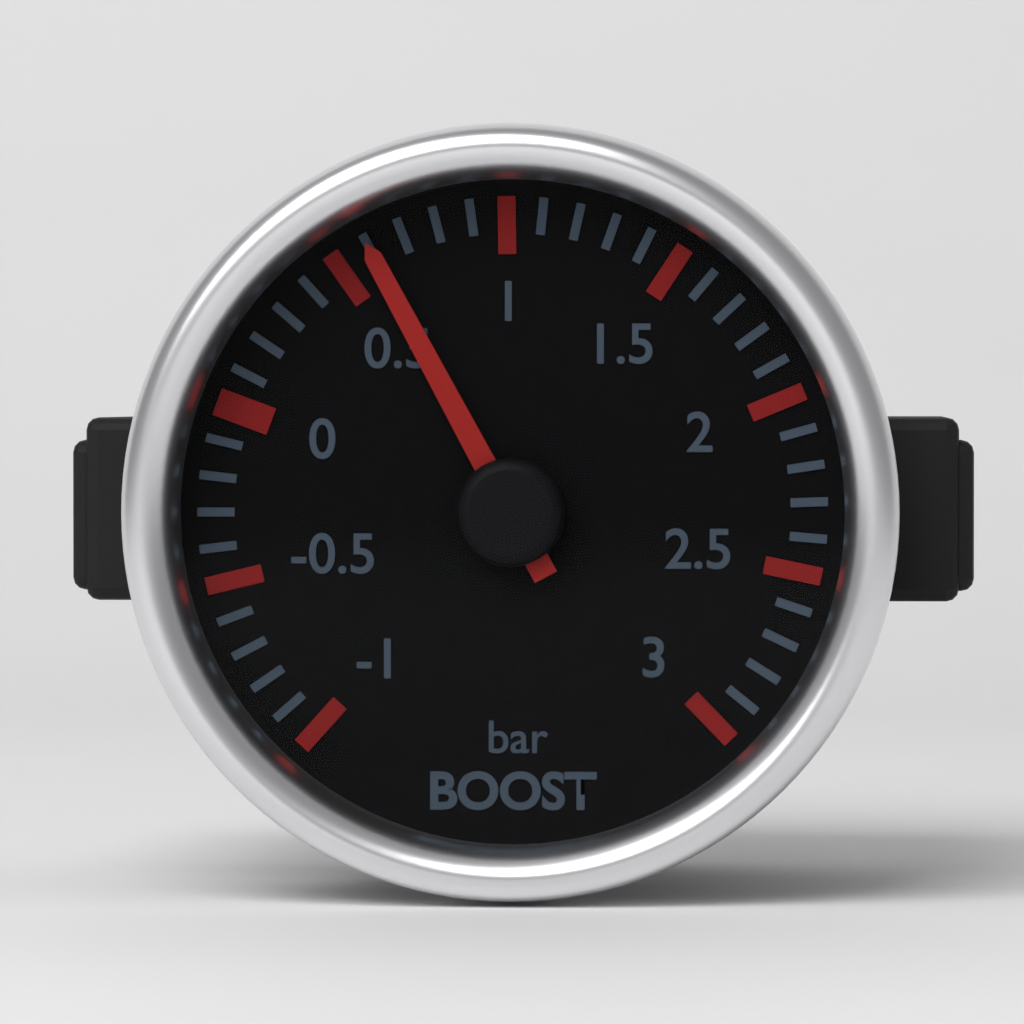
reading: 0.6 bar
